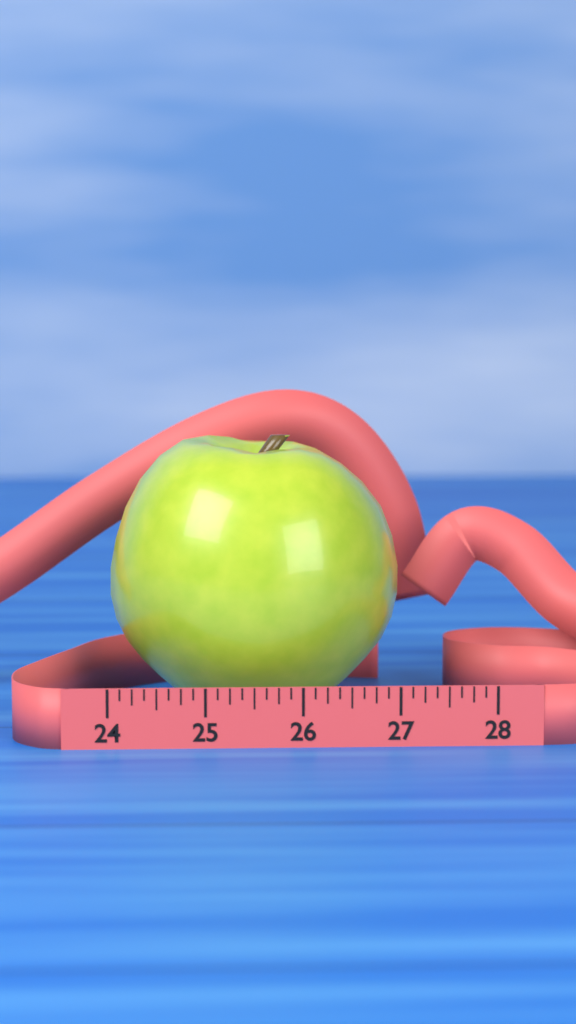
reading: 27.125 (no unit)
